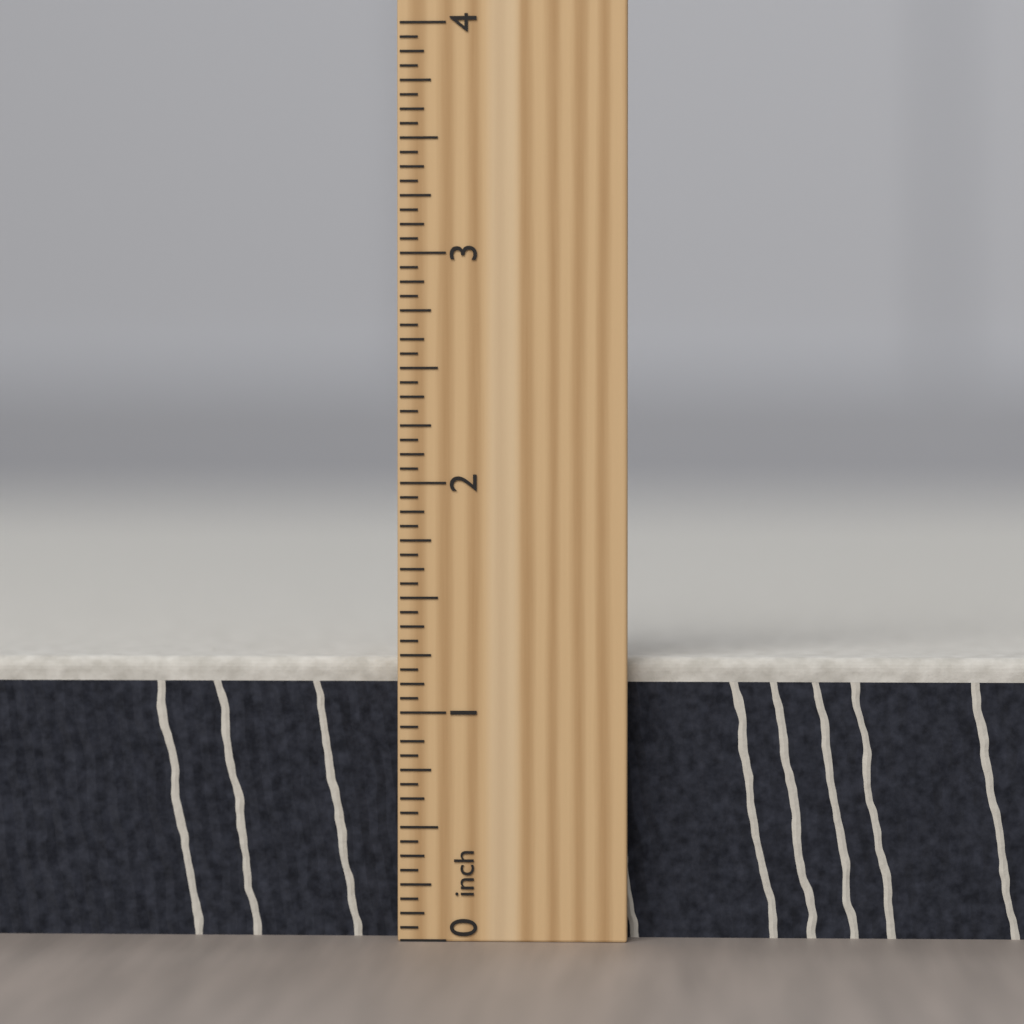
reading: 1.2500 inch
